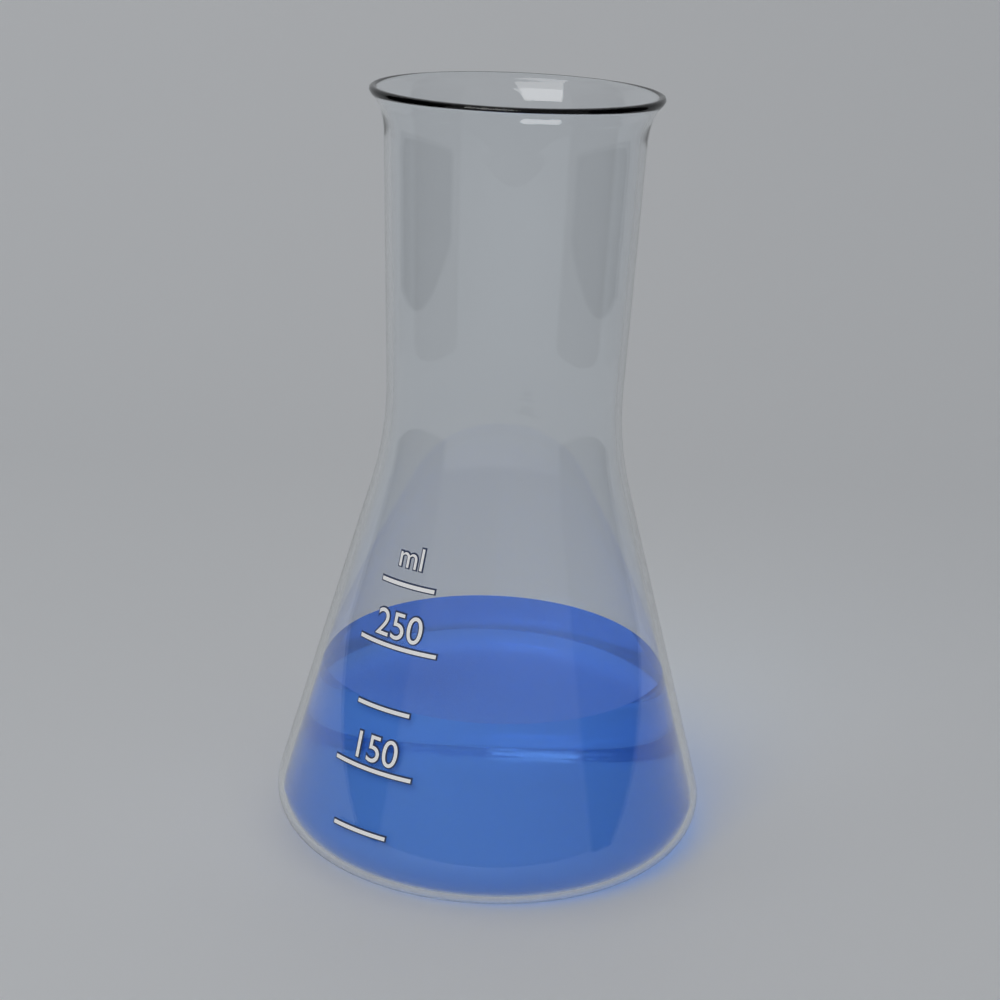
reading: 200 ml
